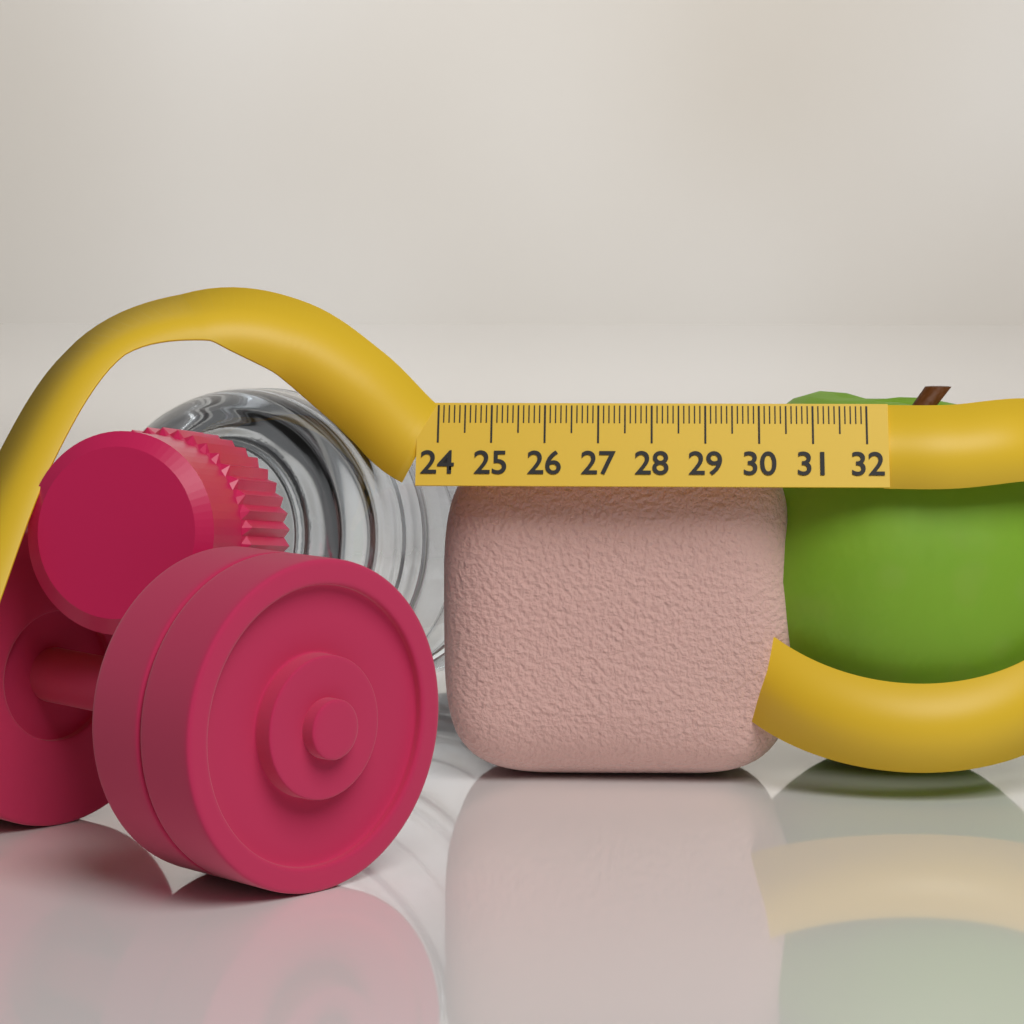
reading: 30.8 (no unit)
